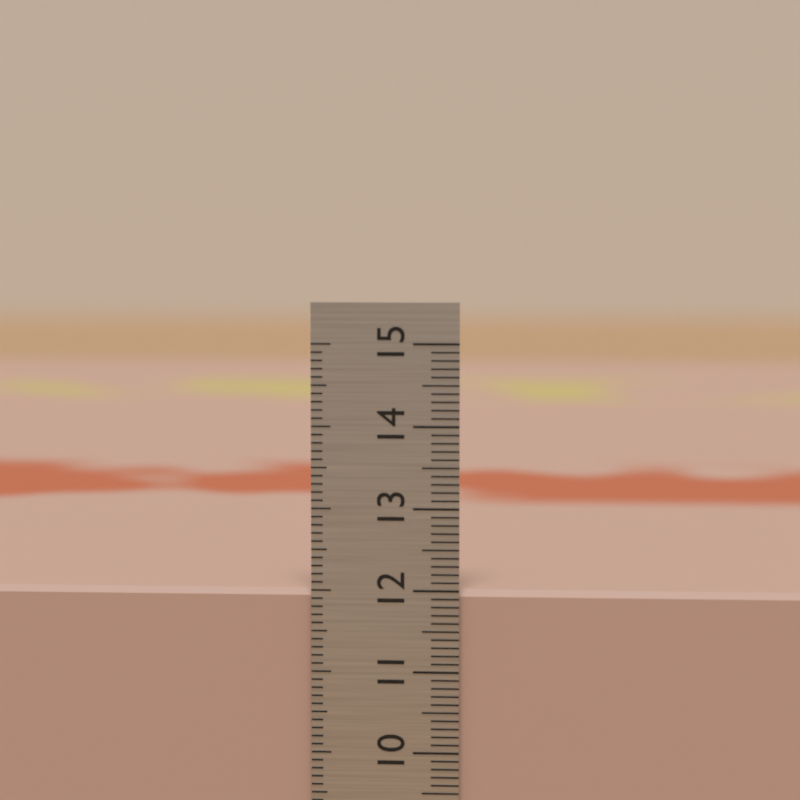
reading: 12.0 cm
